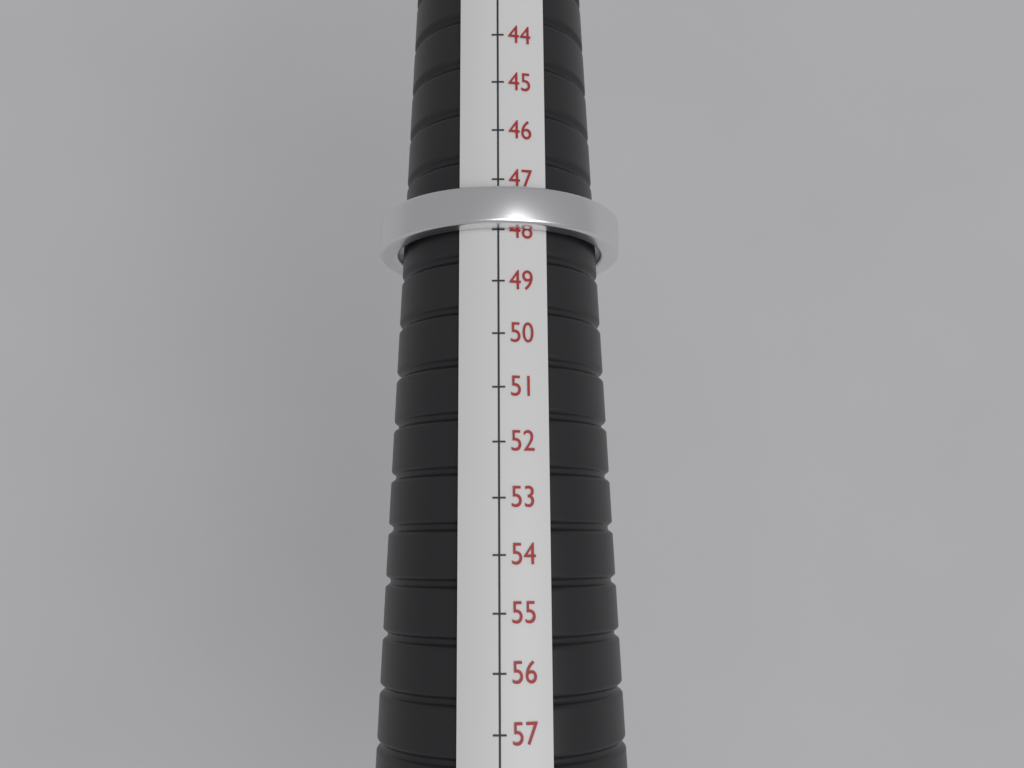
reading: 48 mm
